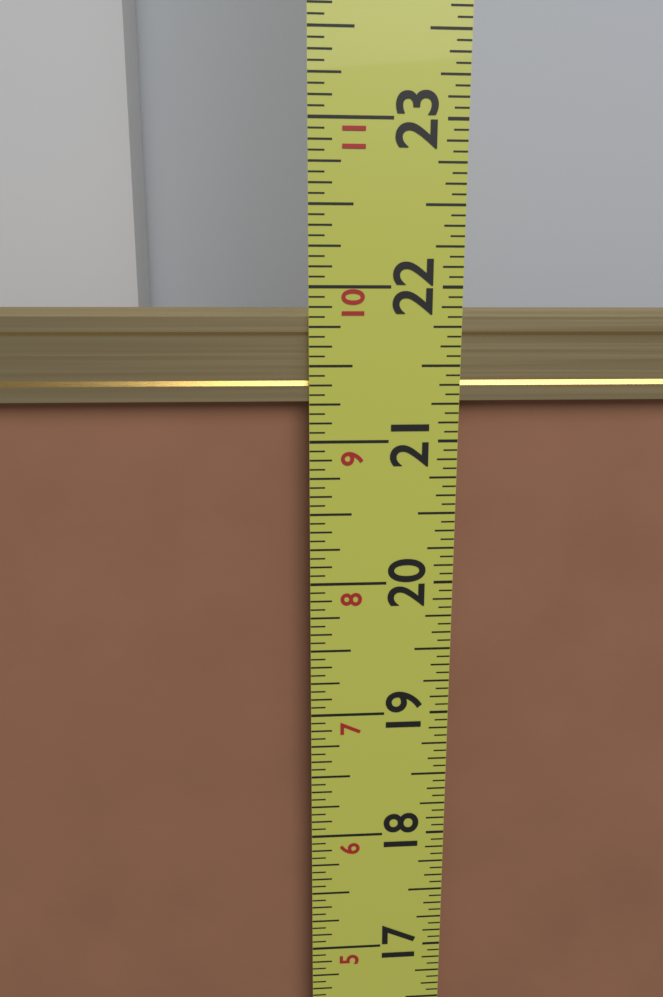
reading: 21.8750 in
